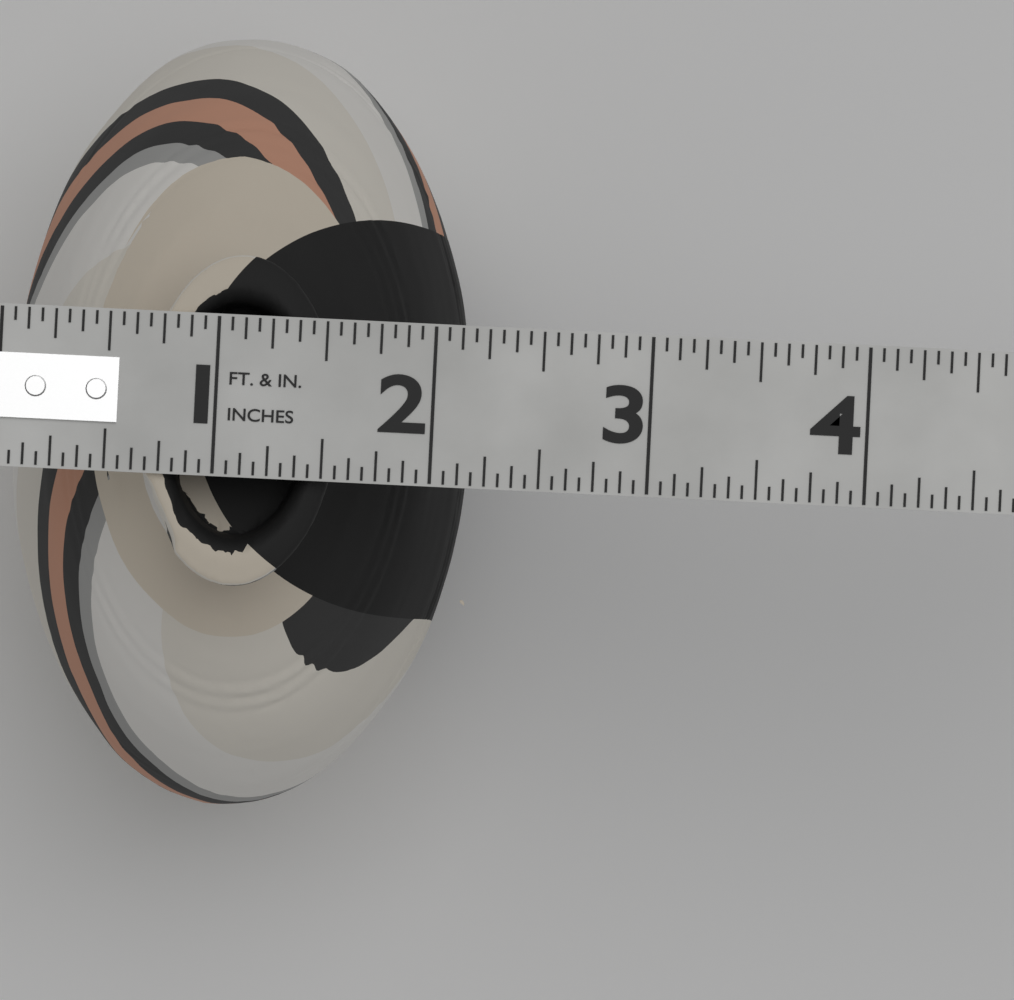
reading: 2.1875 in
